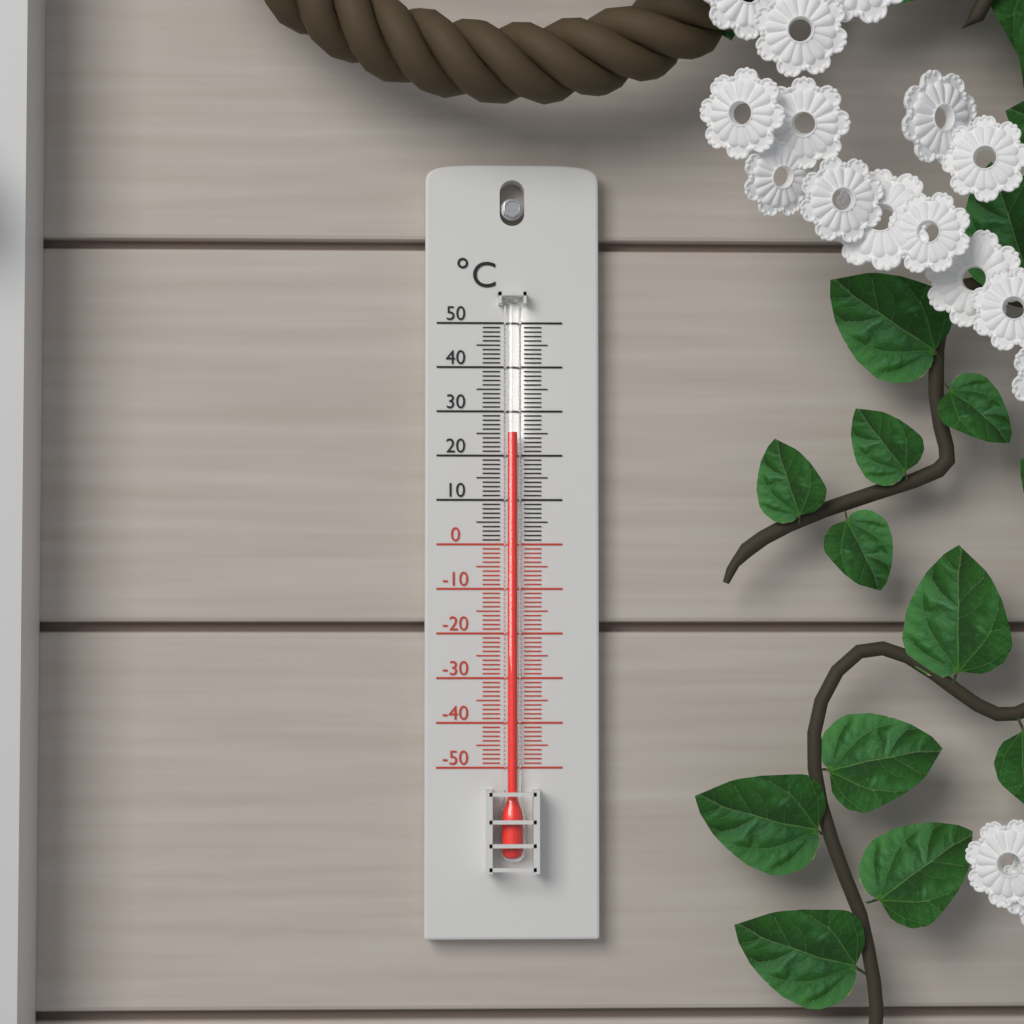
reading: 25 °C
